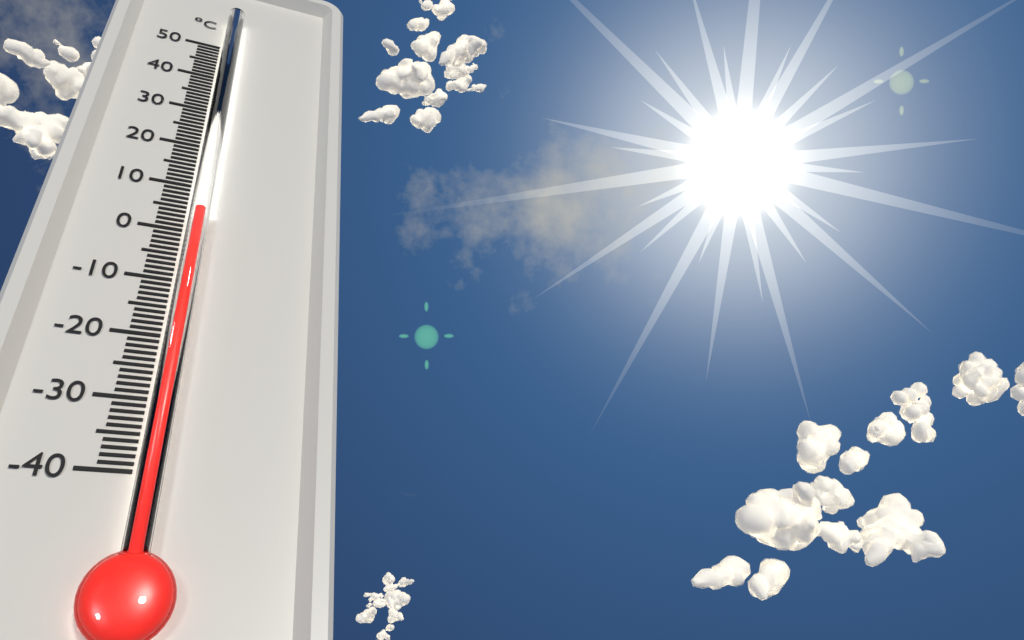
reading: 3 °C
